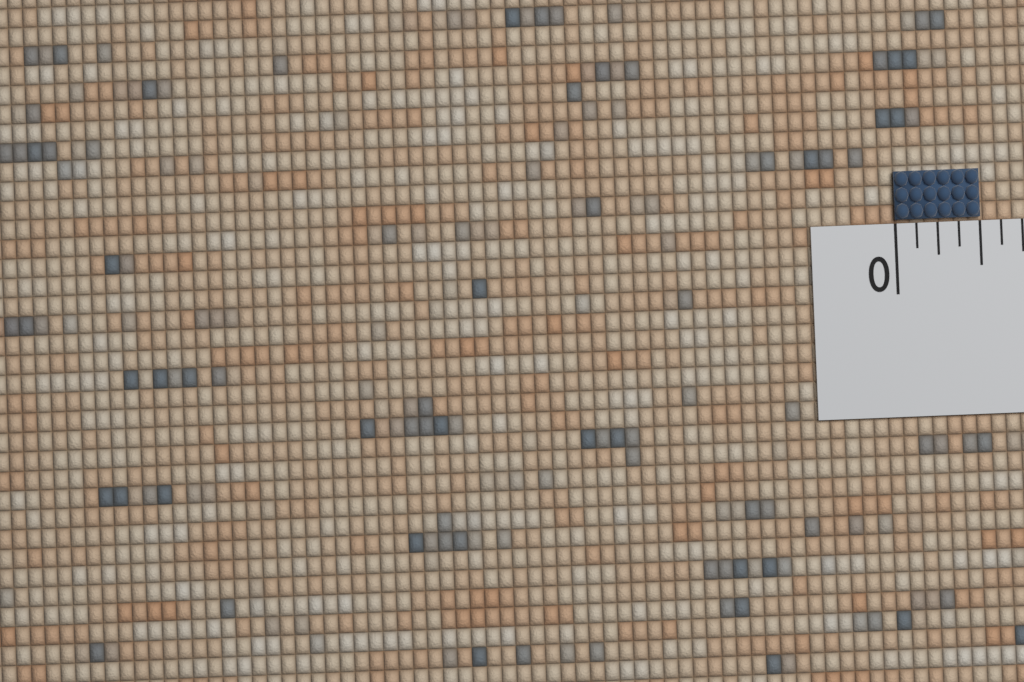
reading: 0.500 (no unit)
